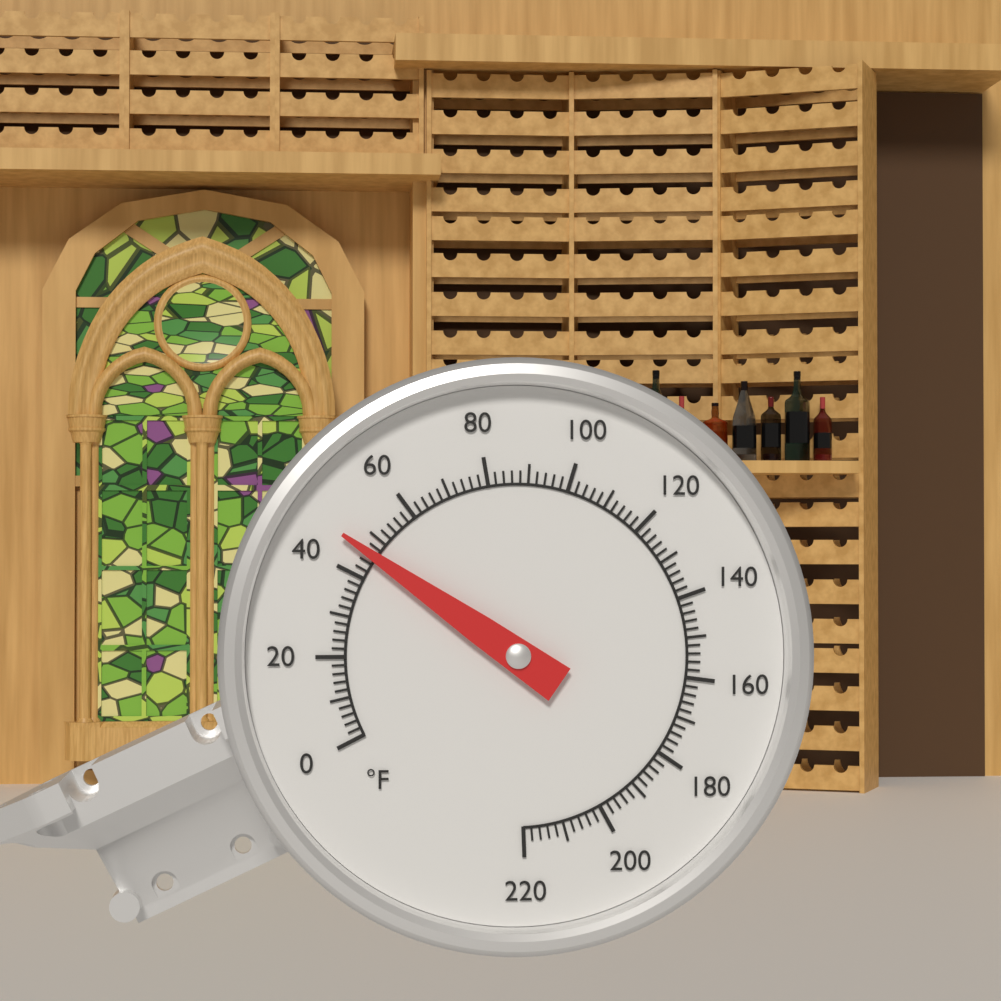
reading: 46 °F
